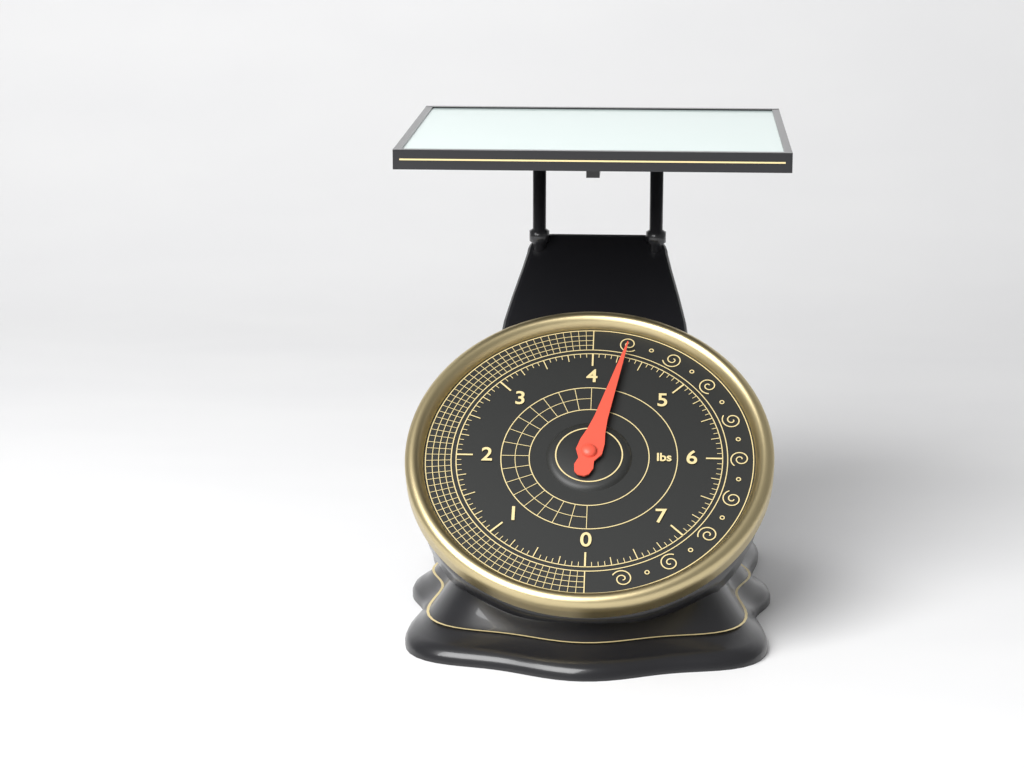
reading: 4.3125 lbs
